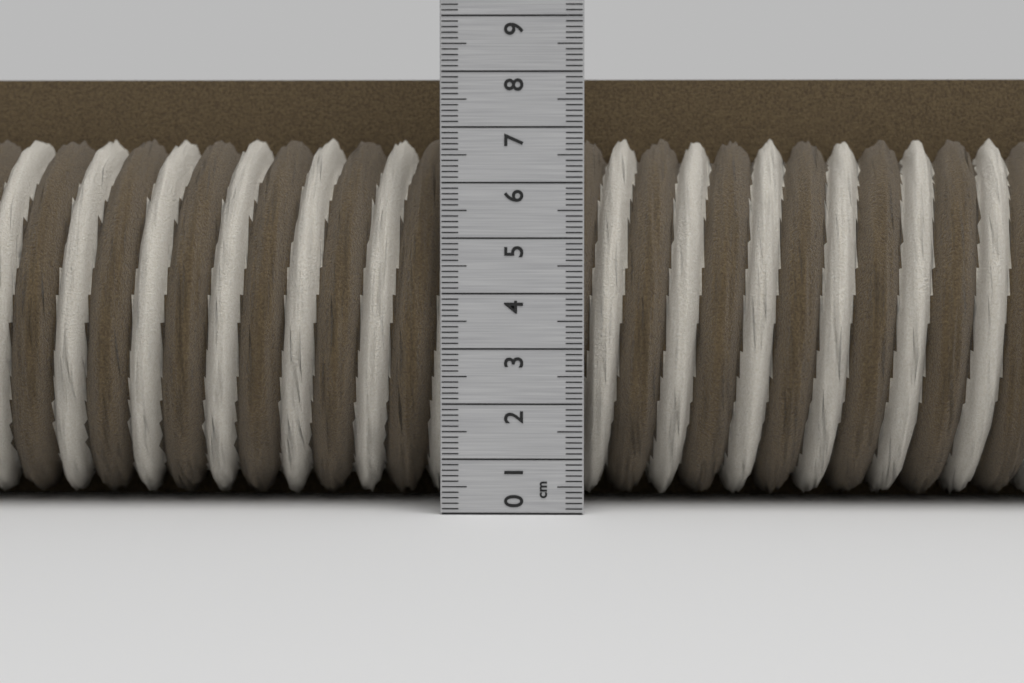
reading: 8.0 cm
